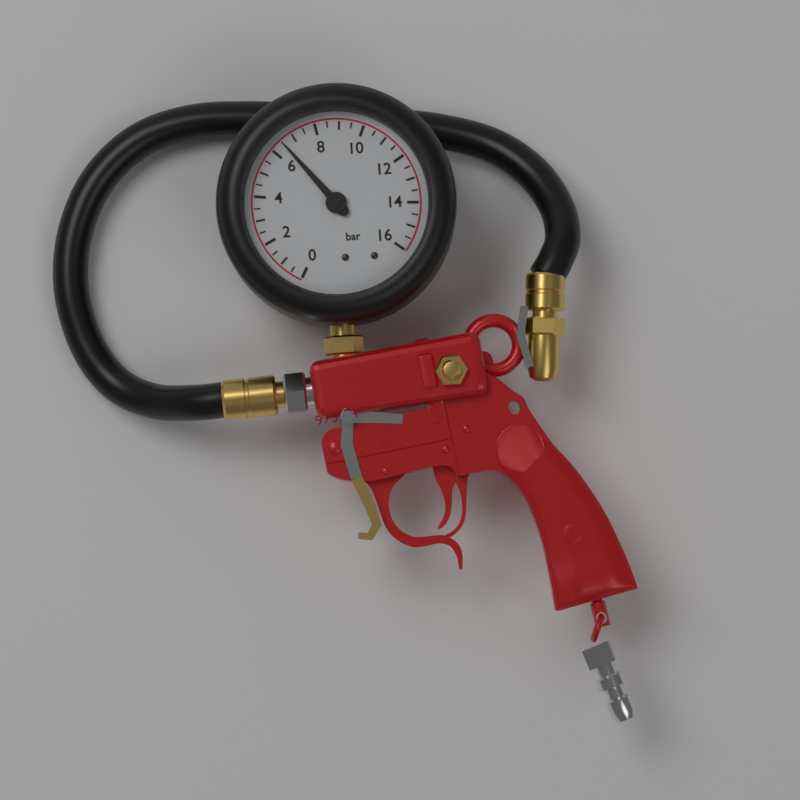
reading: 6.5 bar
